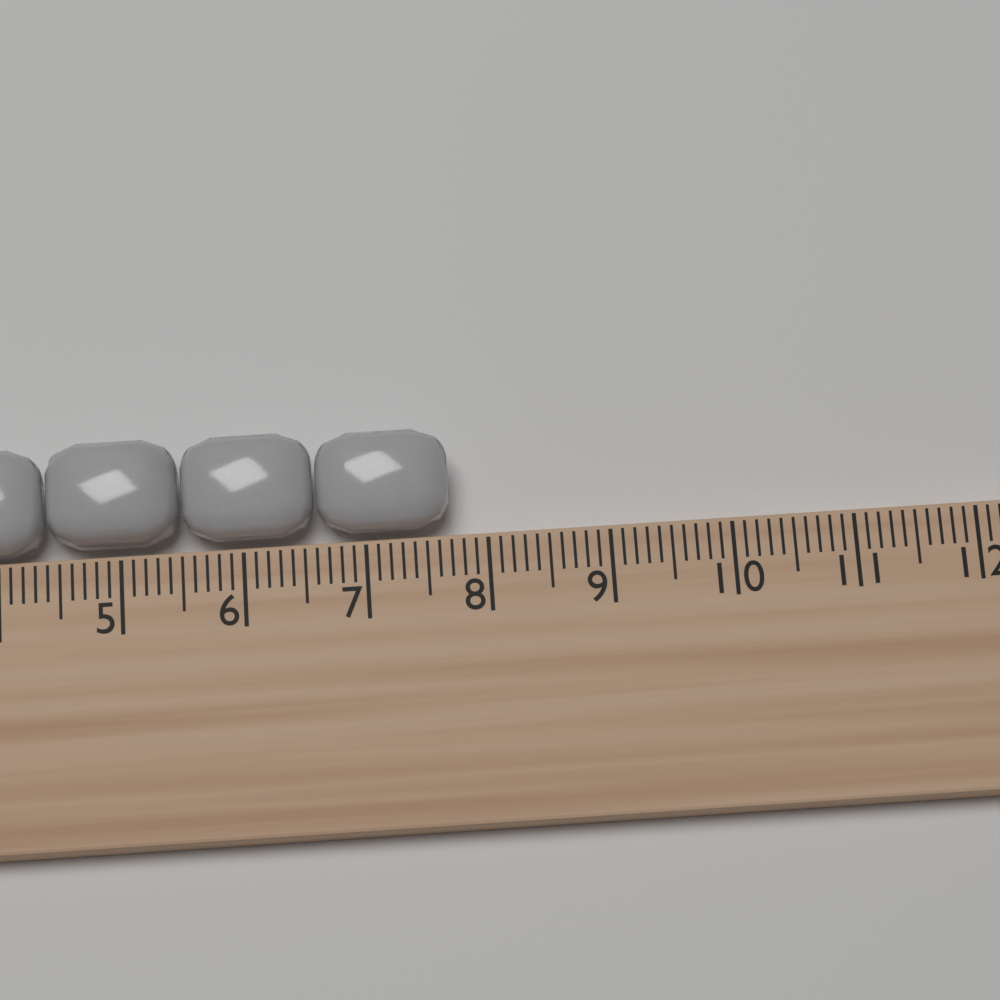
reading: 7.7 cm
